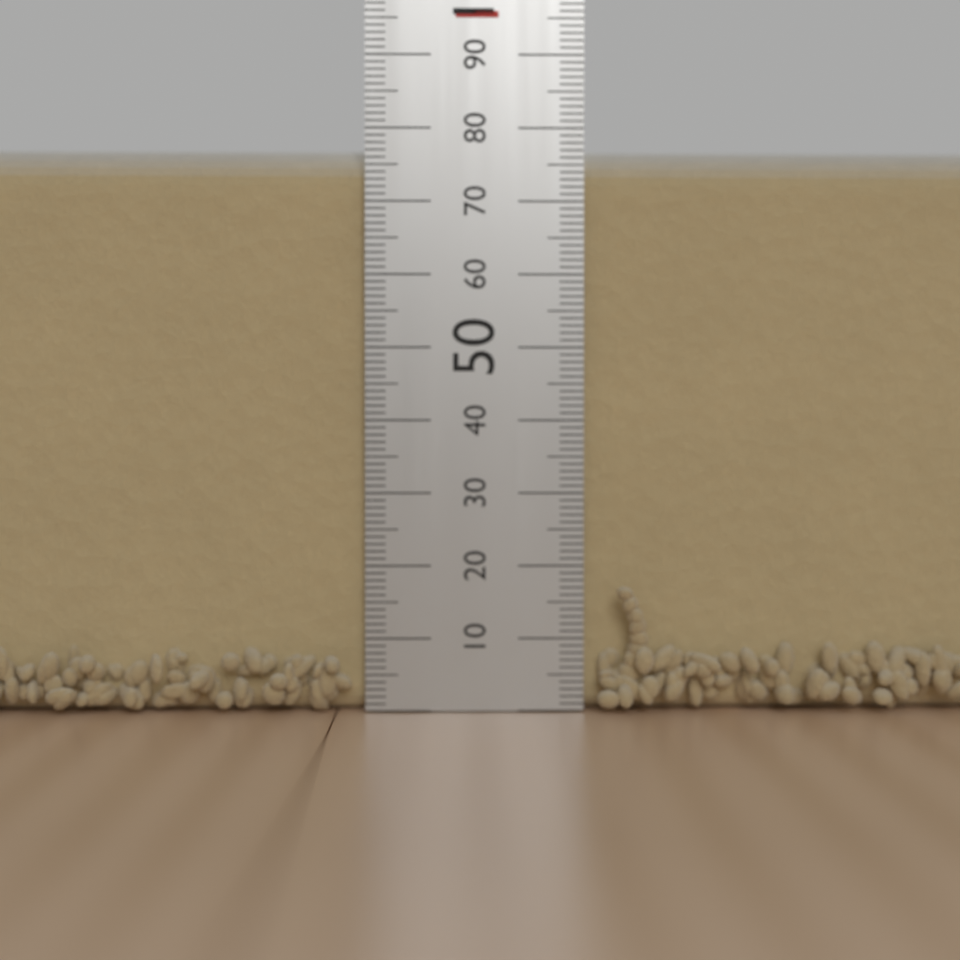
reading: 78 mm
